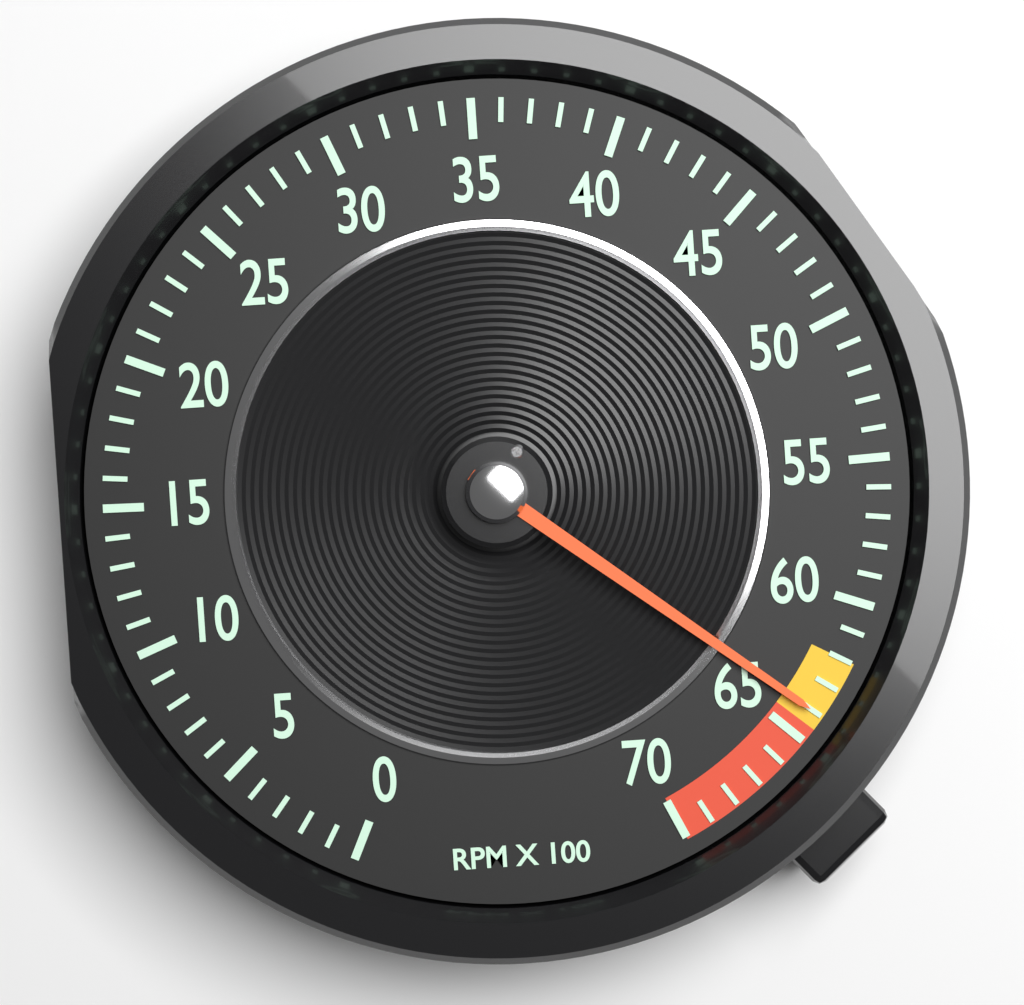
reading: 64 RPM x 100
